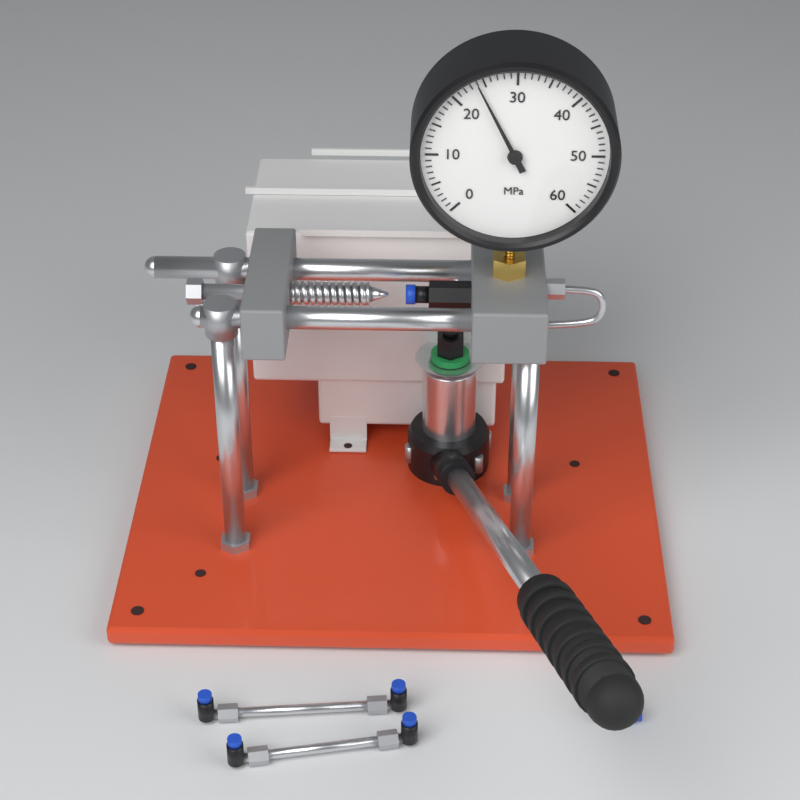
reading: 24 MPa
